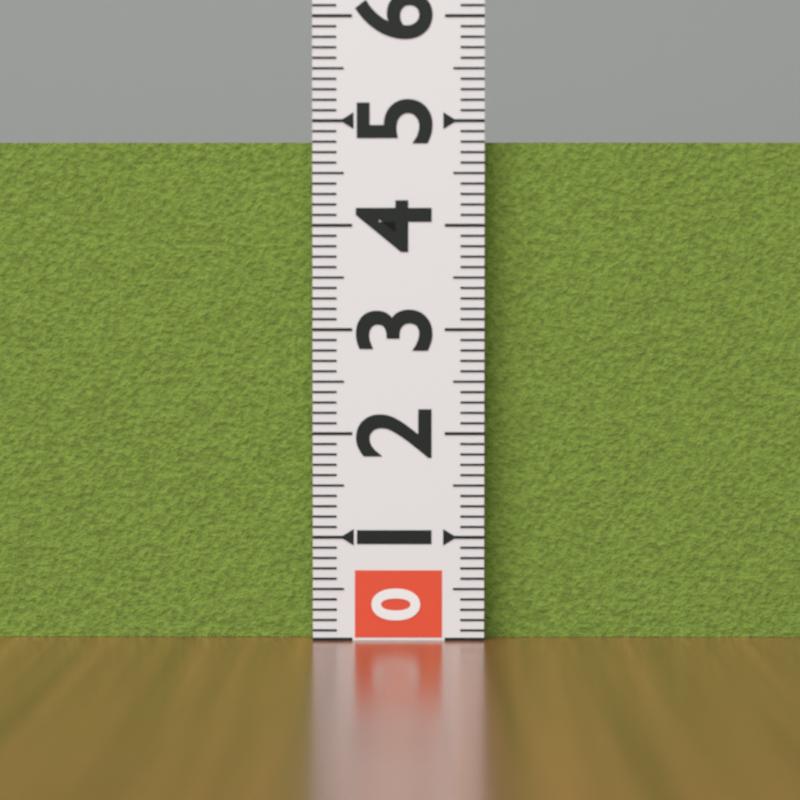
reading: 4.8 (no unit)
